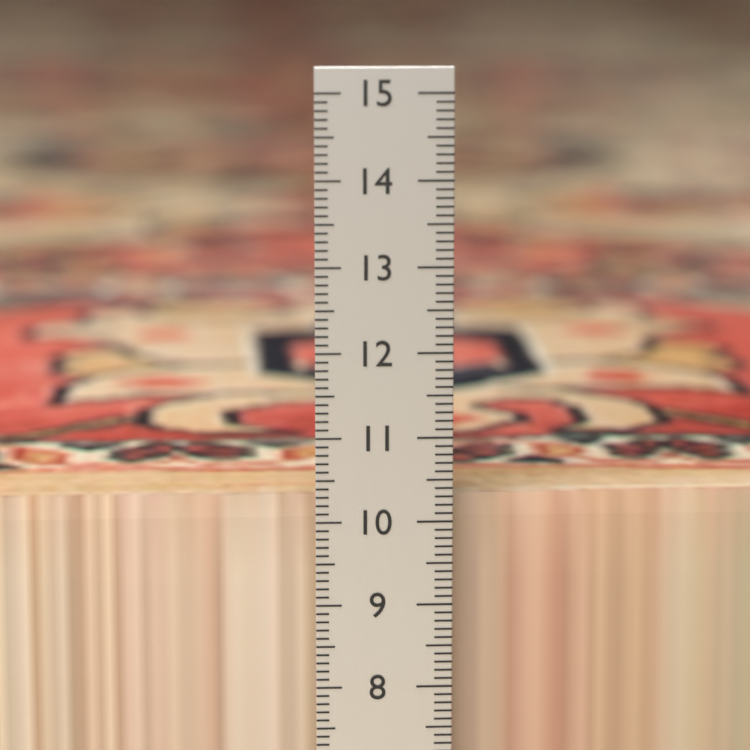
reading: 10.2 cm
